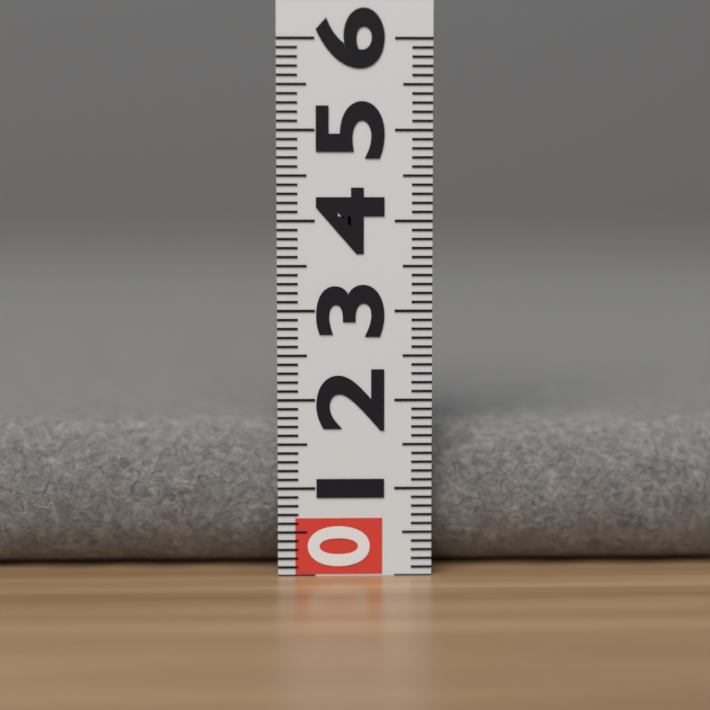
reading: 1.7 (no unit)
